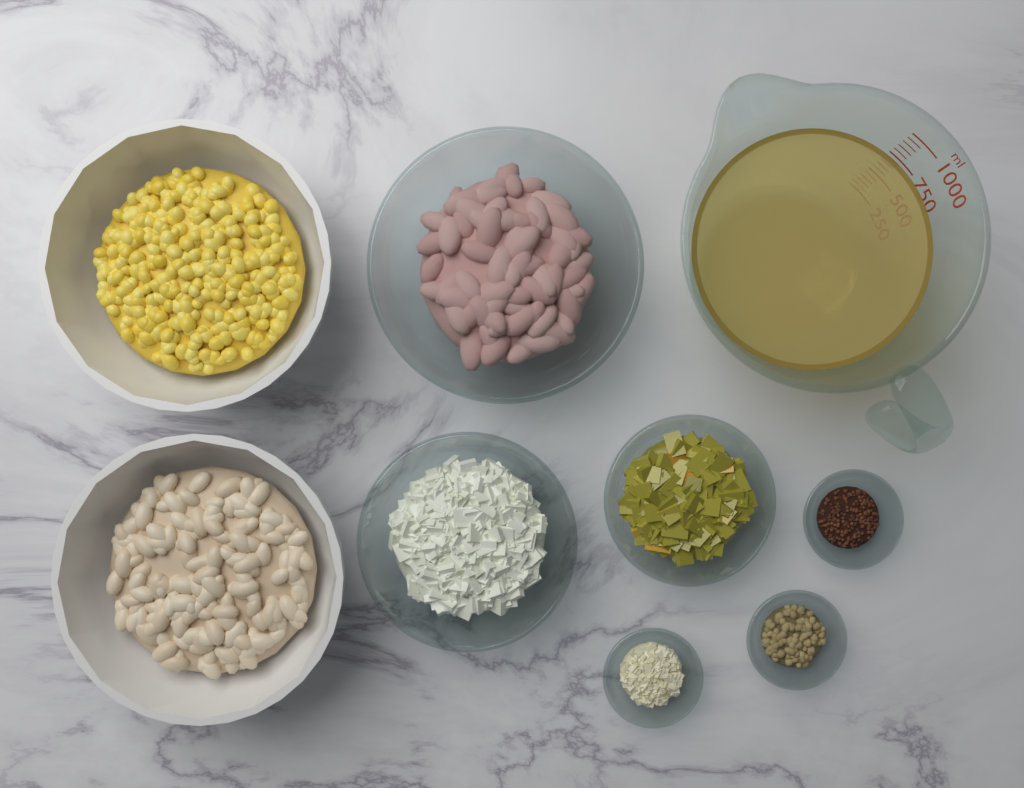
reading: 800 ml
